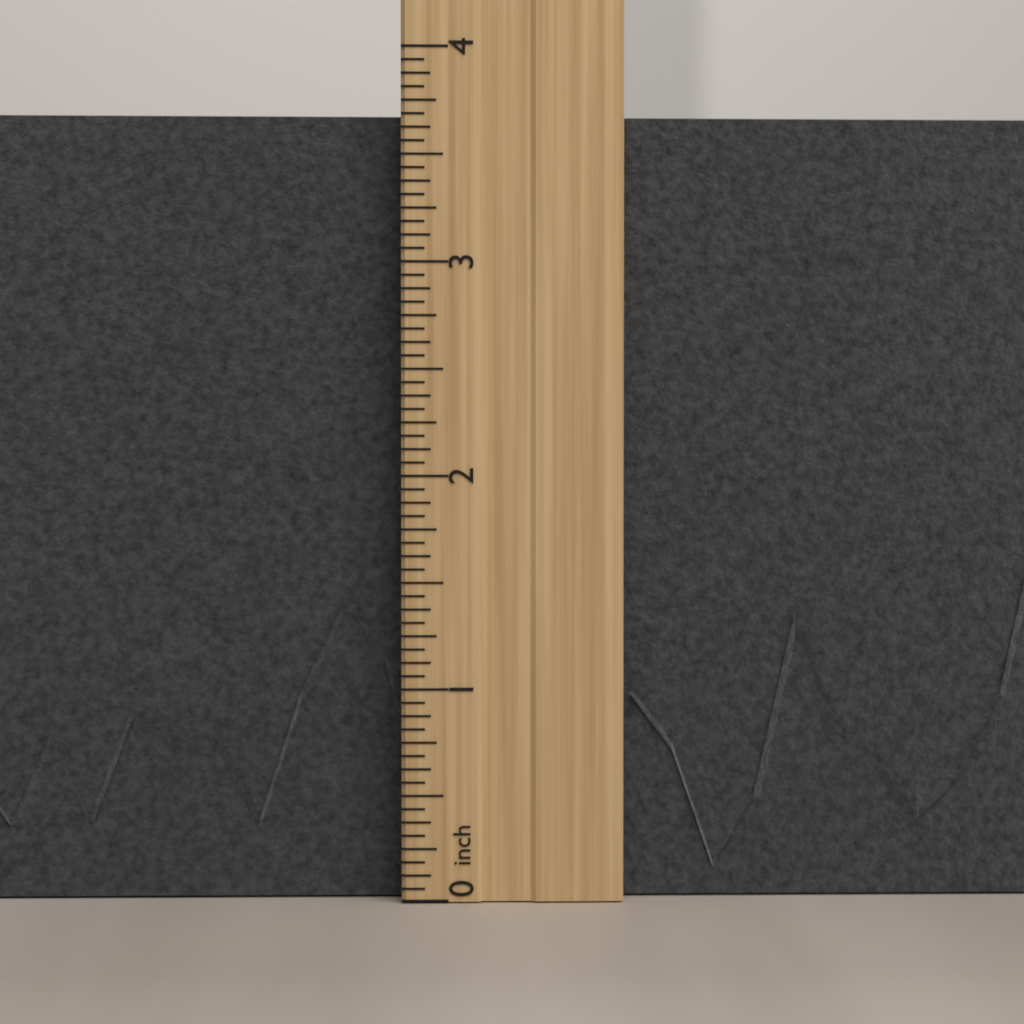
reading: 3.7500 inch
